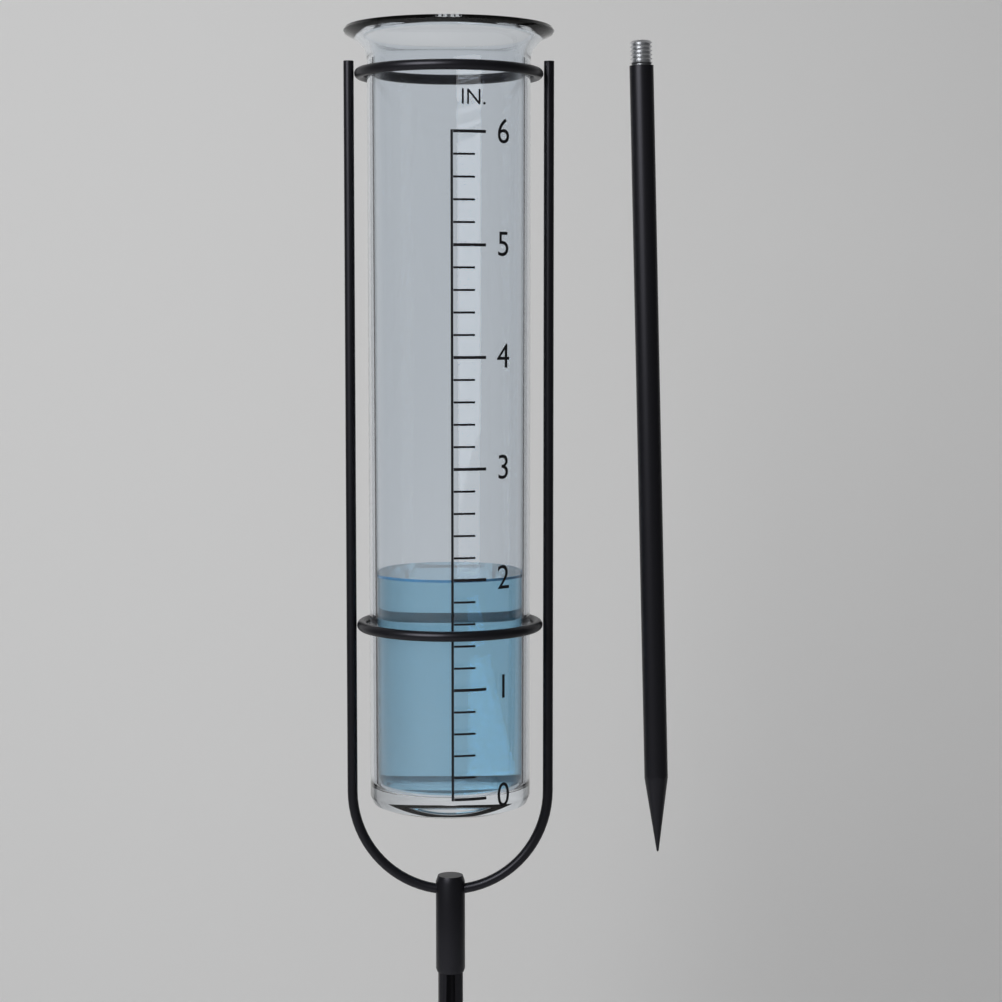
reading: 2.0 in
